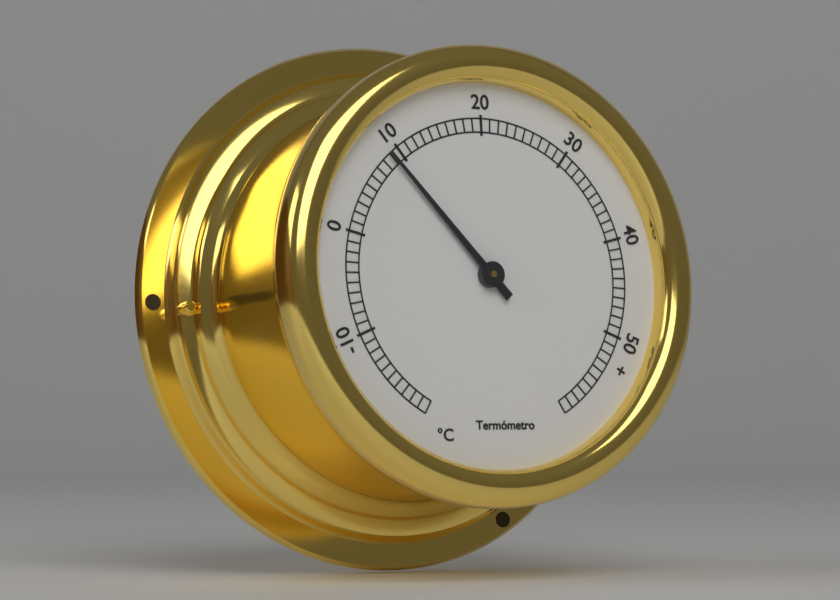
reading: 9 °C
